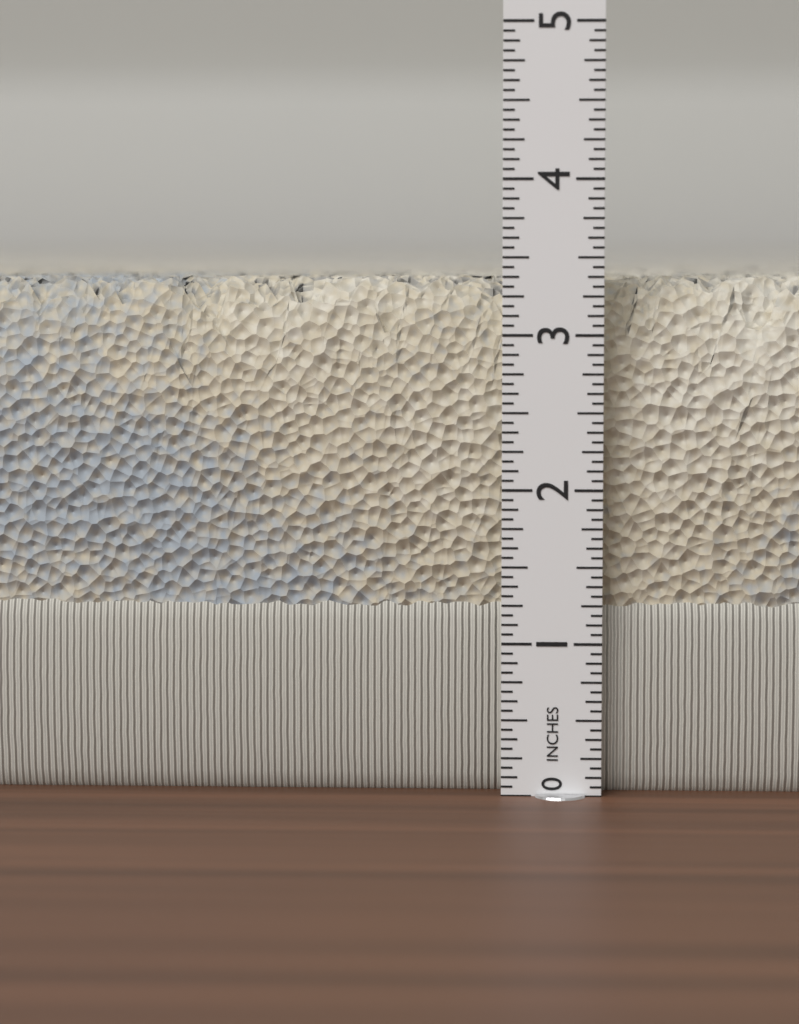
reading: 3.3750 in
